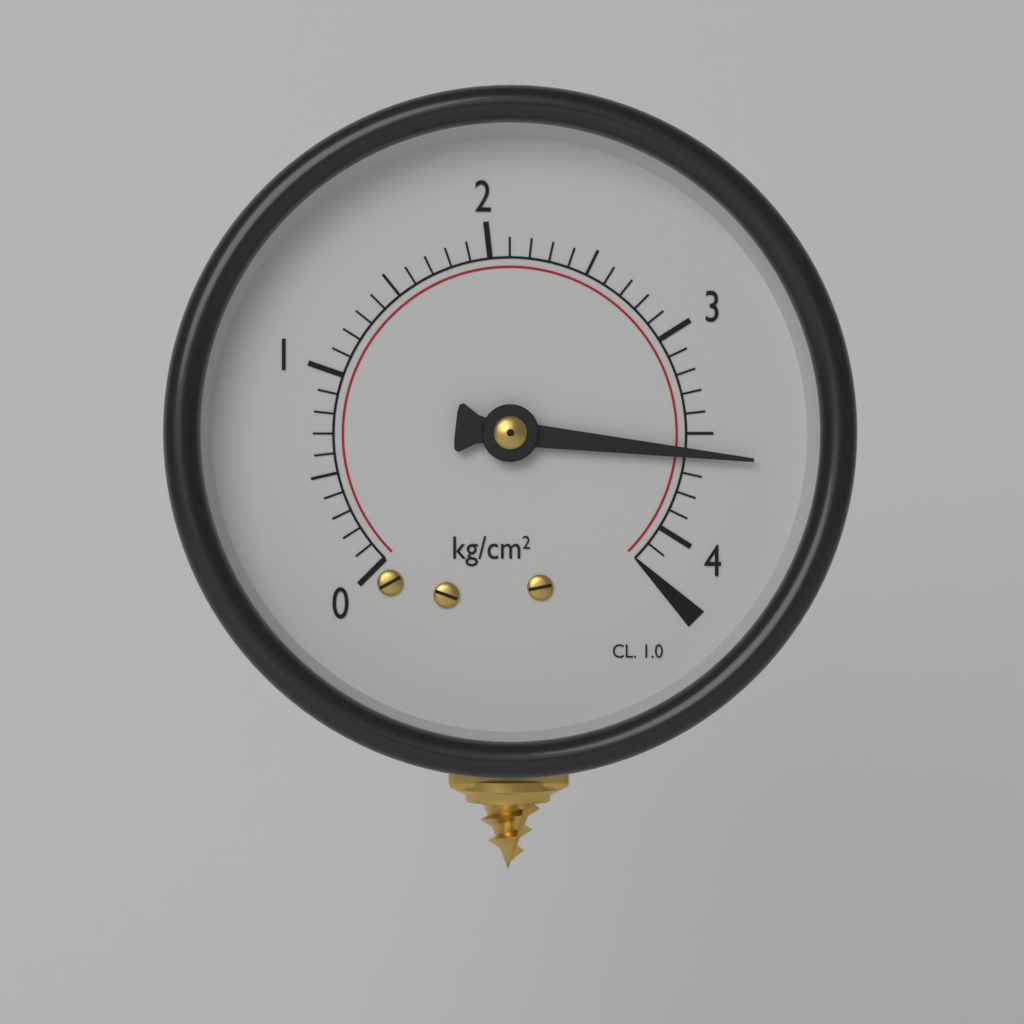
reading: 3.6 kg/cm²
